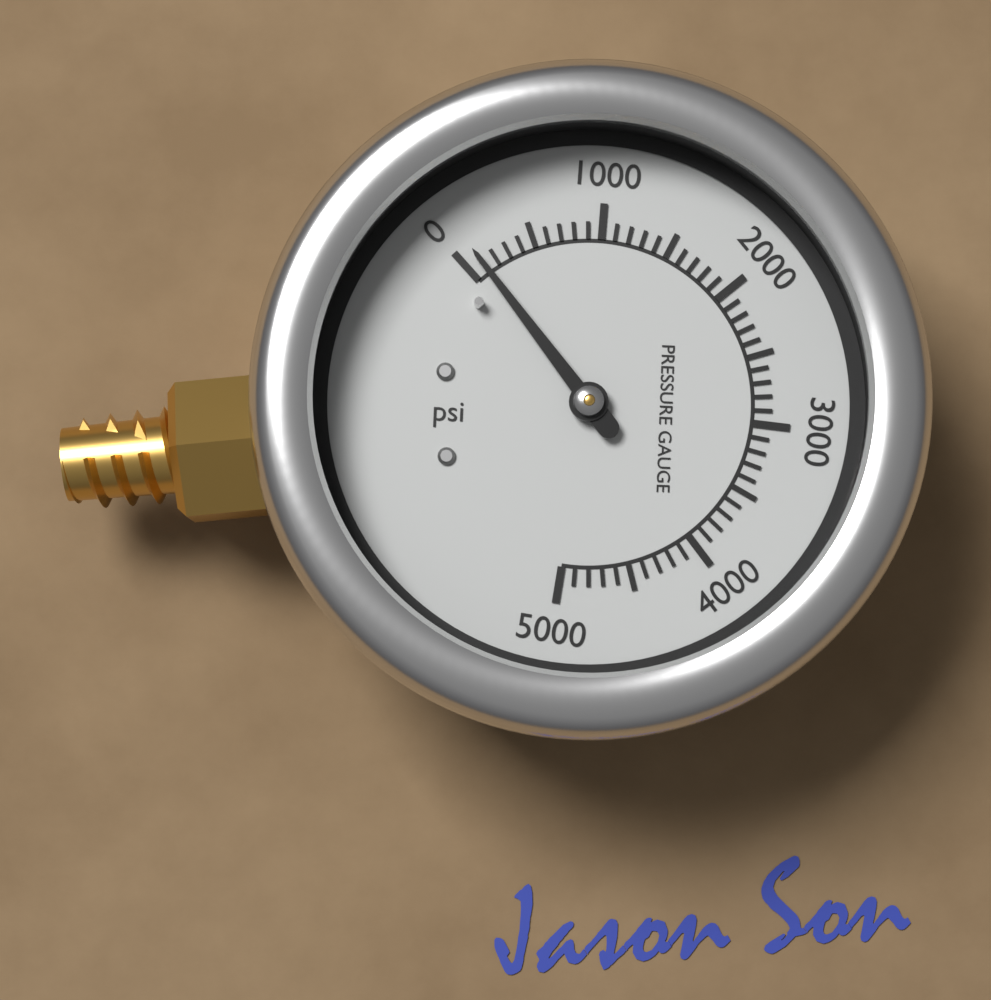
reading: 100 psi
